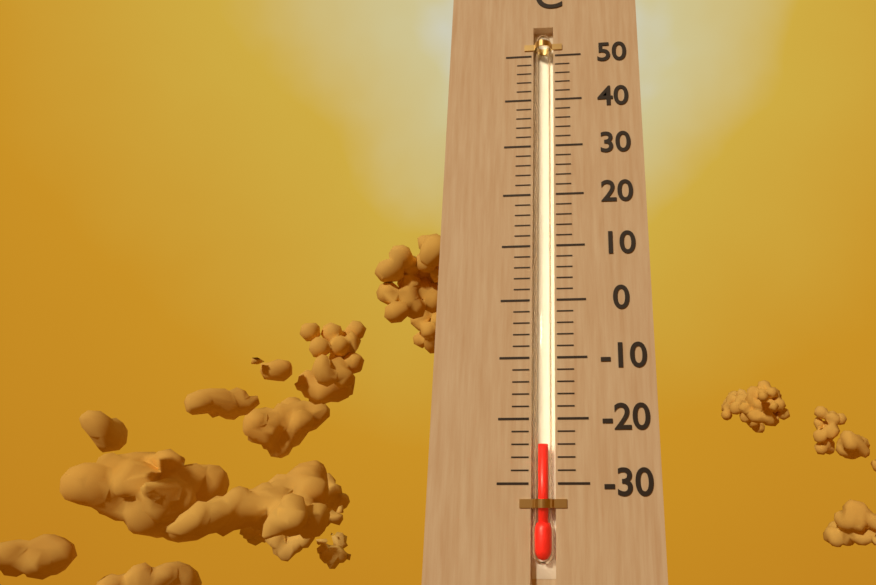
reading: -24 °C
